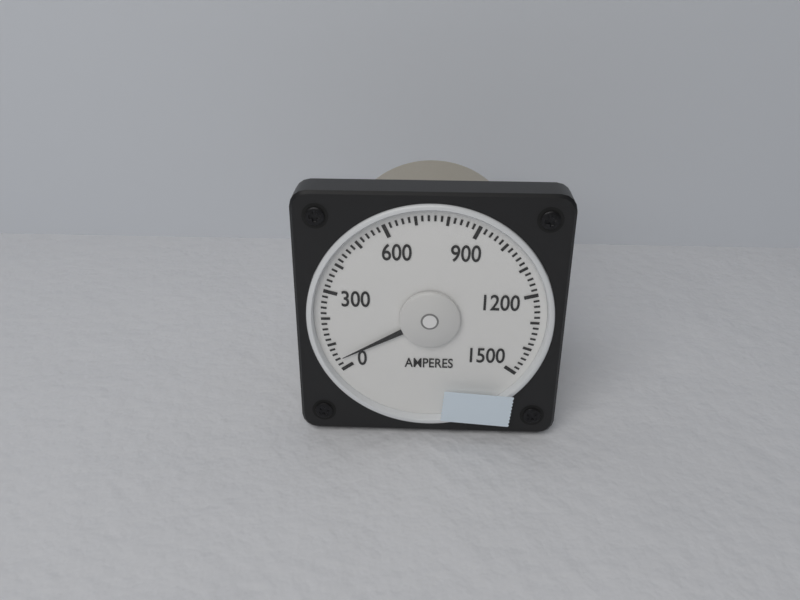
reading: 40 A
